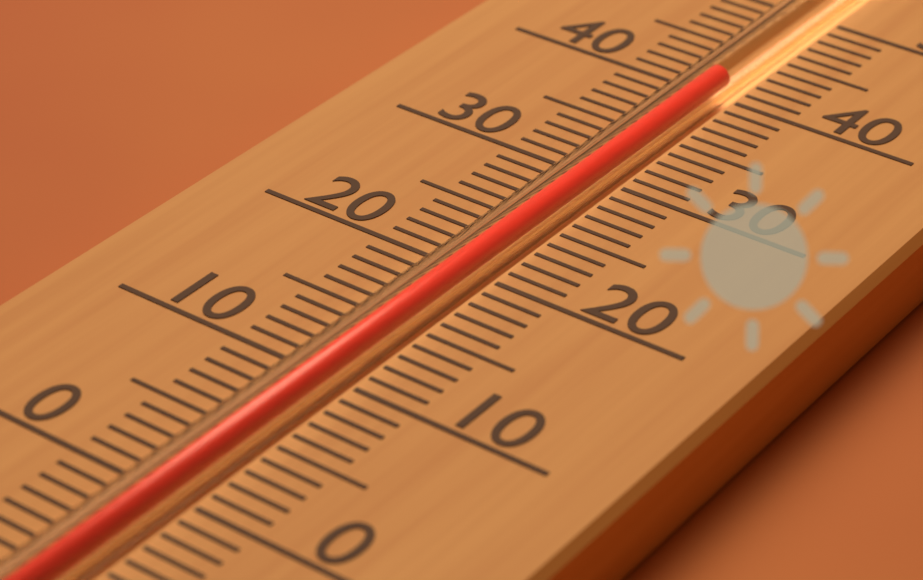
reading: 41 (no unit)
